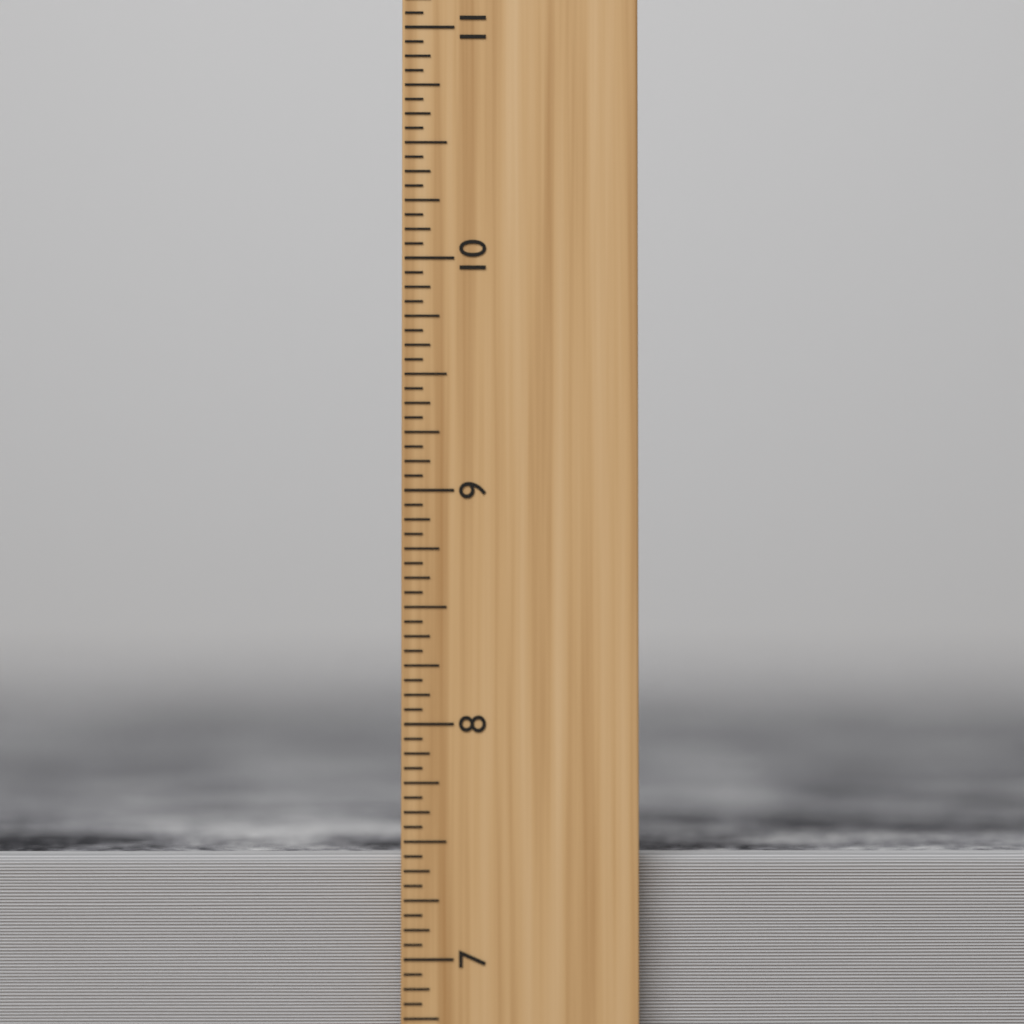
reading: 7.4375 inch
